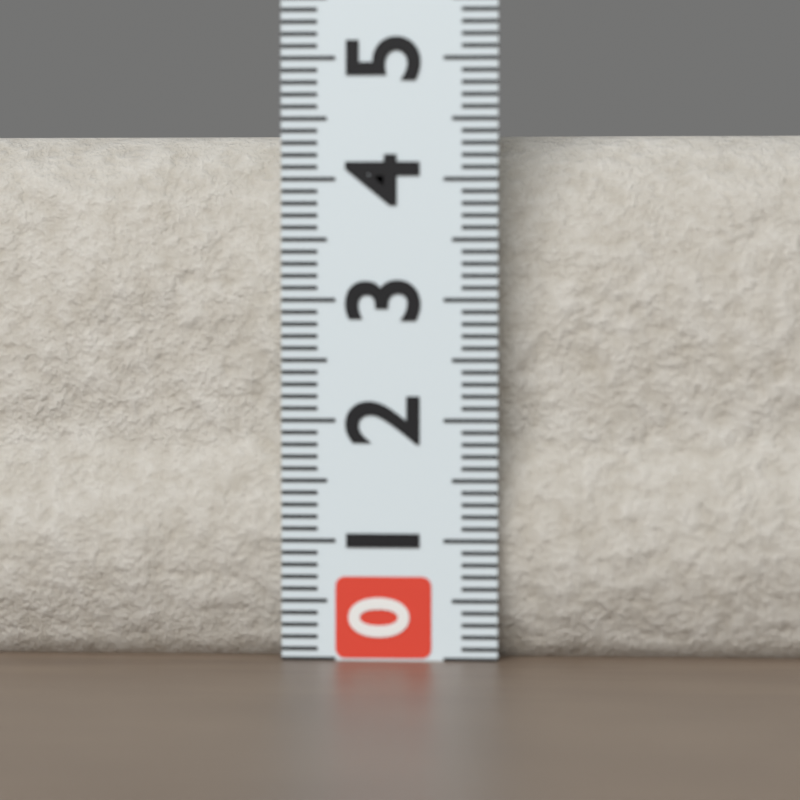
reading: 4.4 (no unit)
